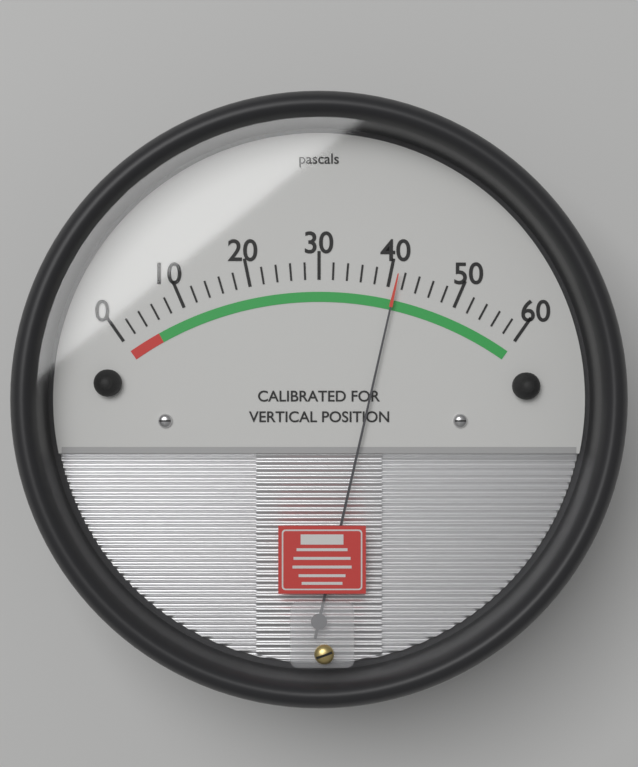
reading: 41 Pa
